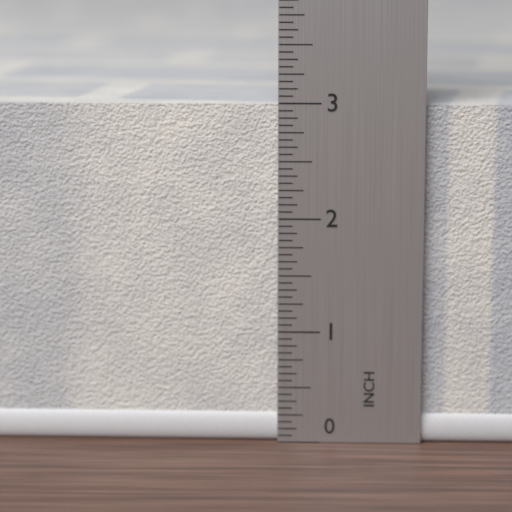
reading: 3.0000 in
